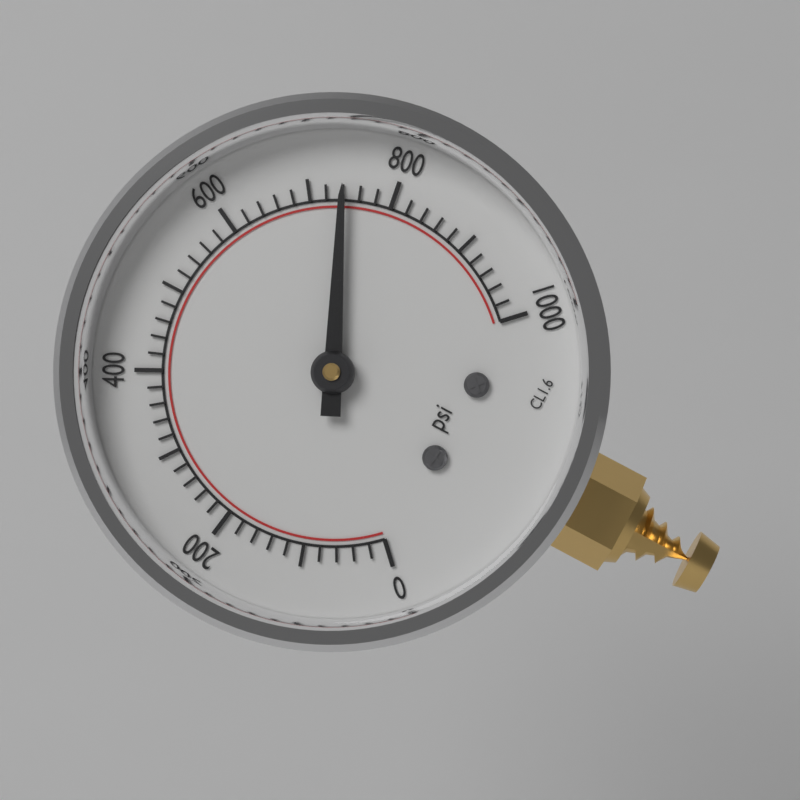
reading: 740 psi
